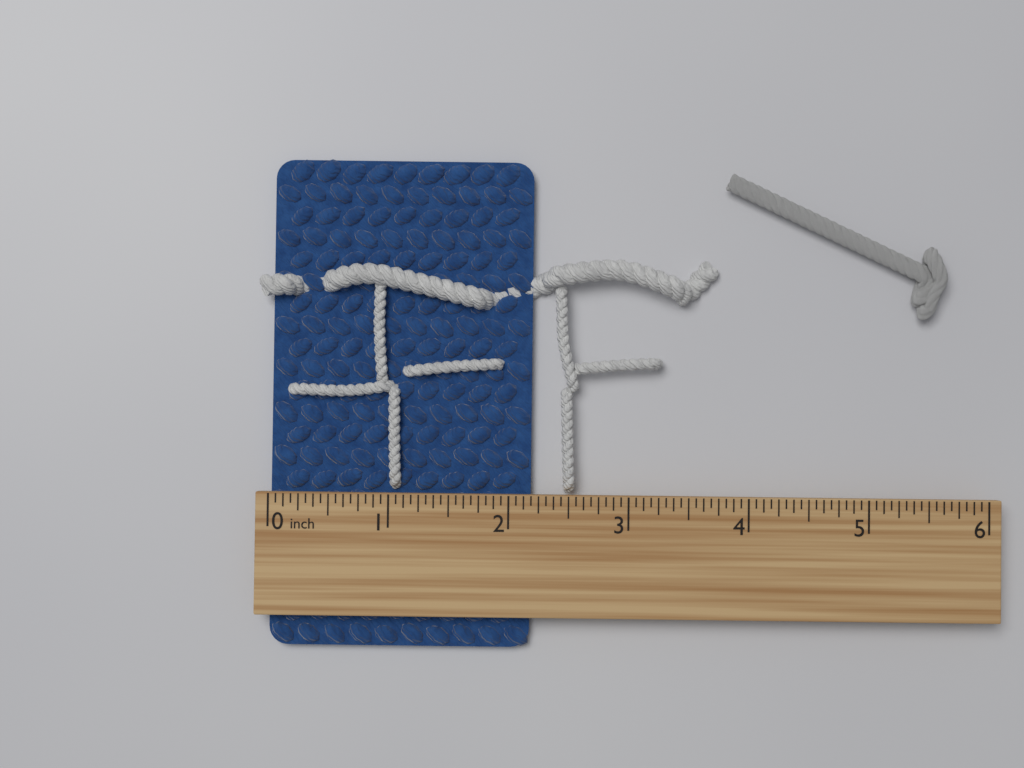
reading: 2.1875 inch
